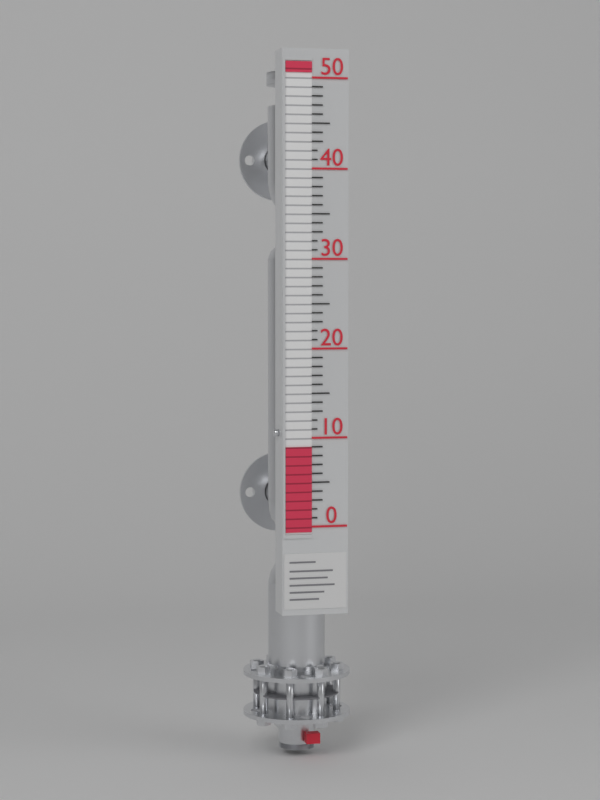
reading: 9 (no unit)
